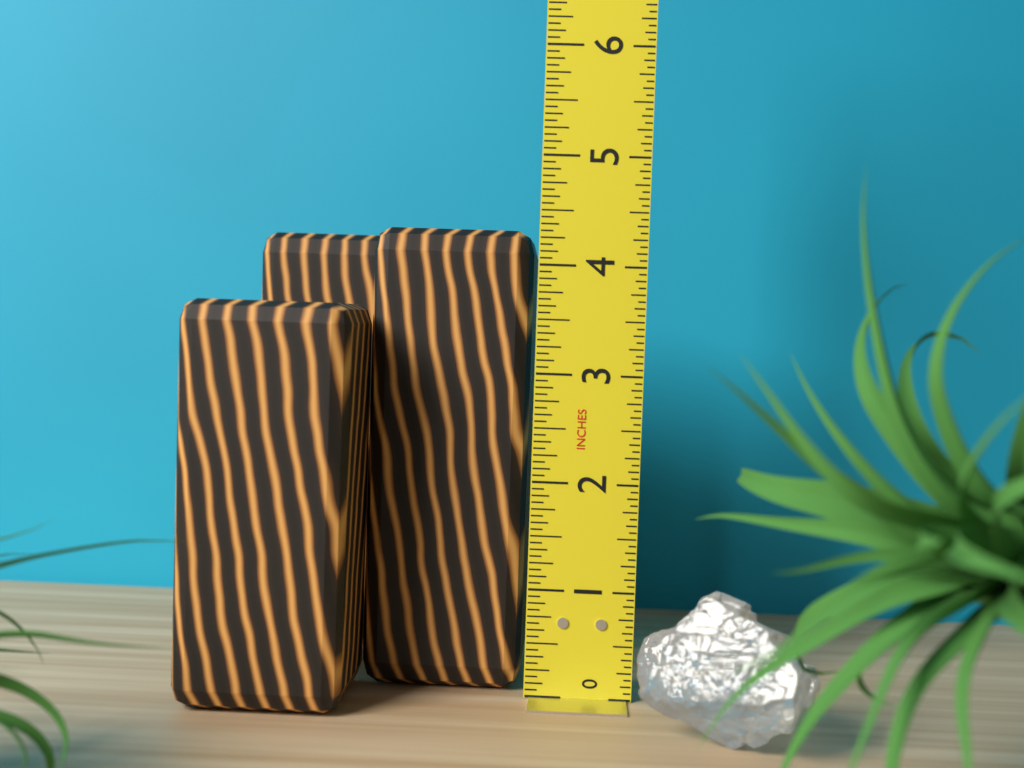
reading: 4.3125 in
